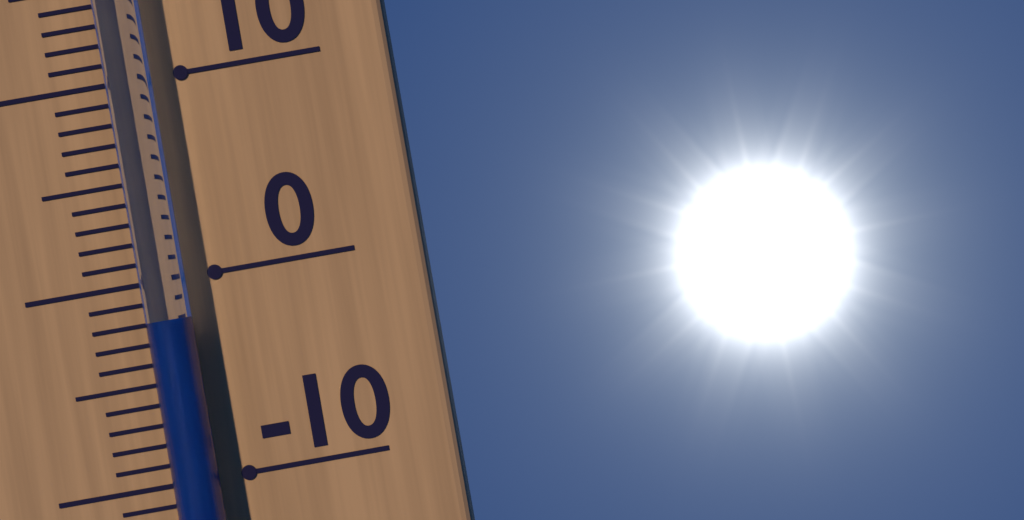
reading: -2 °C
